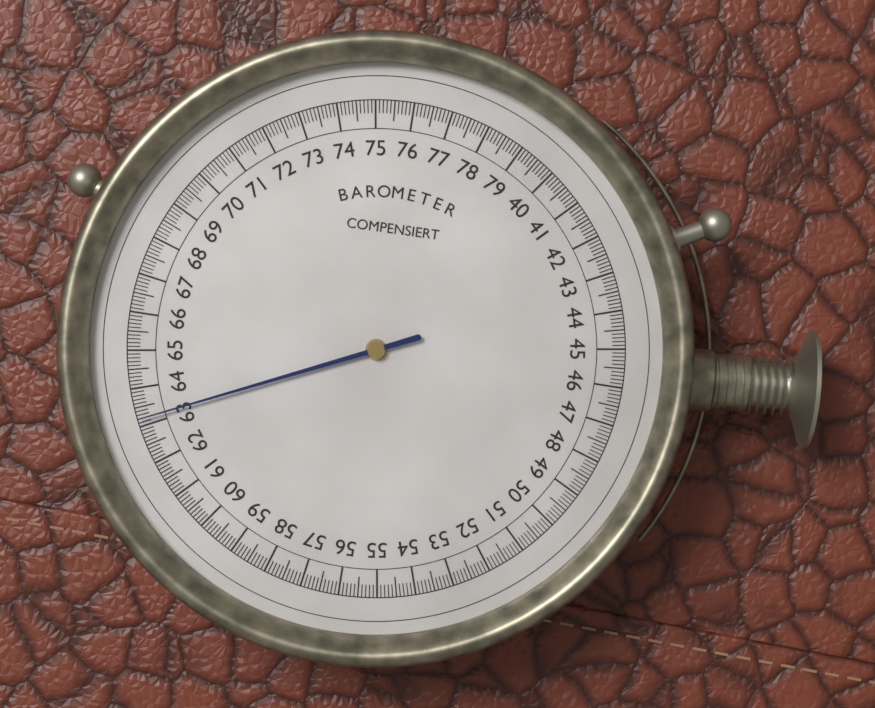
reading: 63.2 (no unit)
